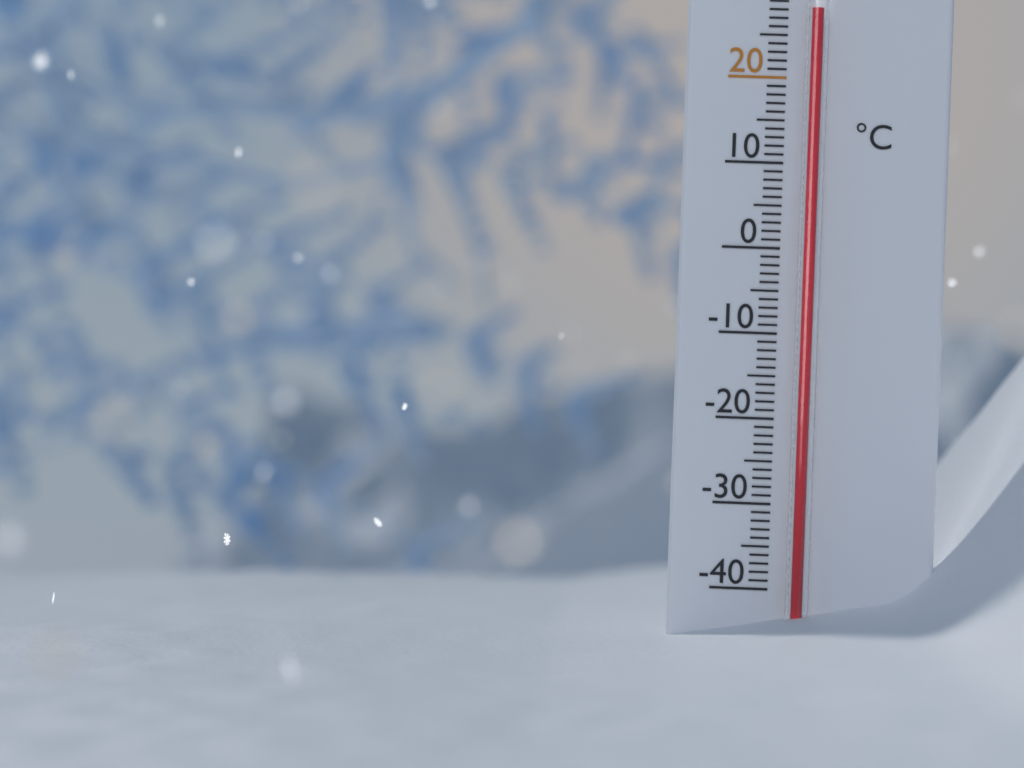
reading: 28 °C
